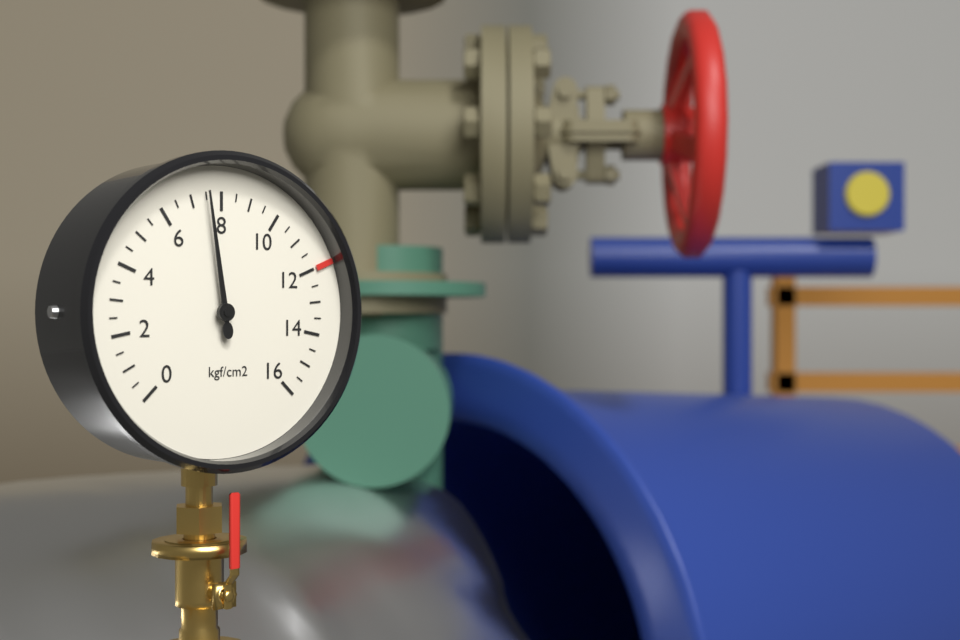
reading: 7.5 kgf/cm2
